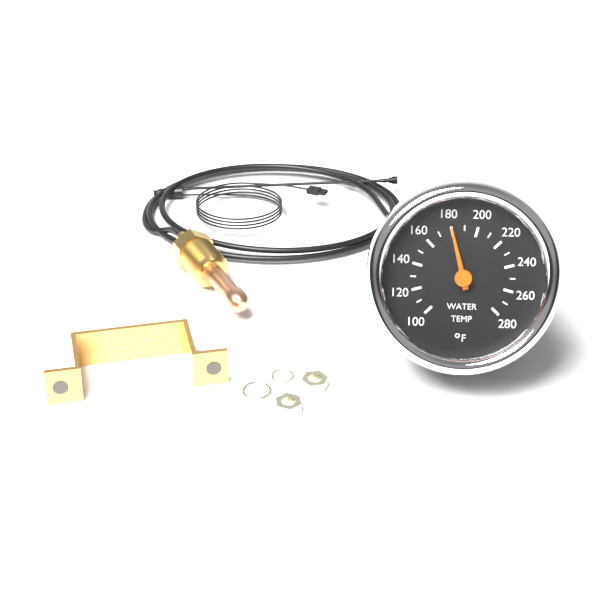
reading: 180 °F
